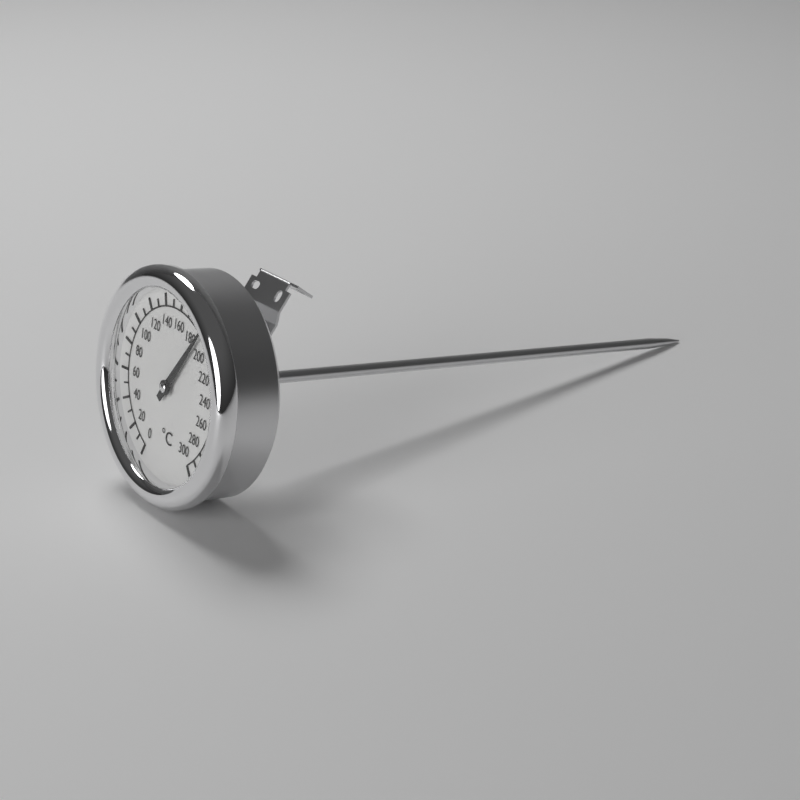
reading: 190 °C
